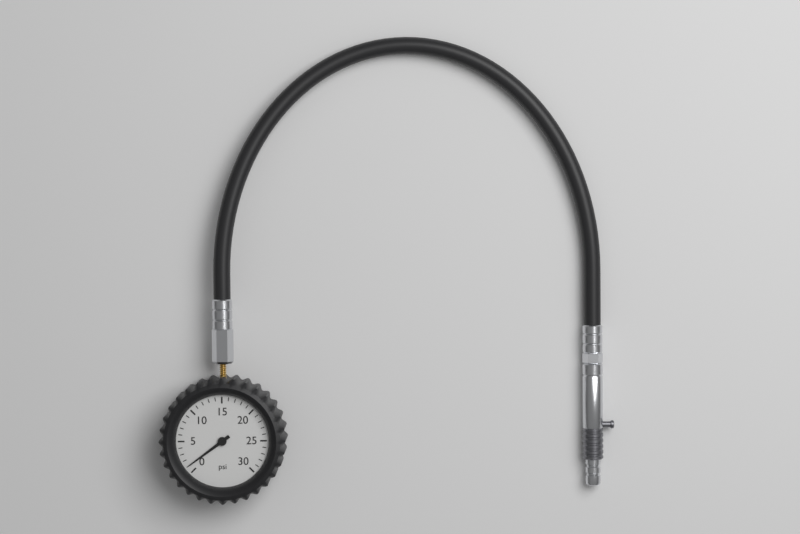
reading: 1 psi
